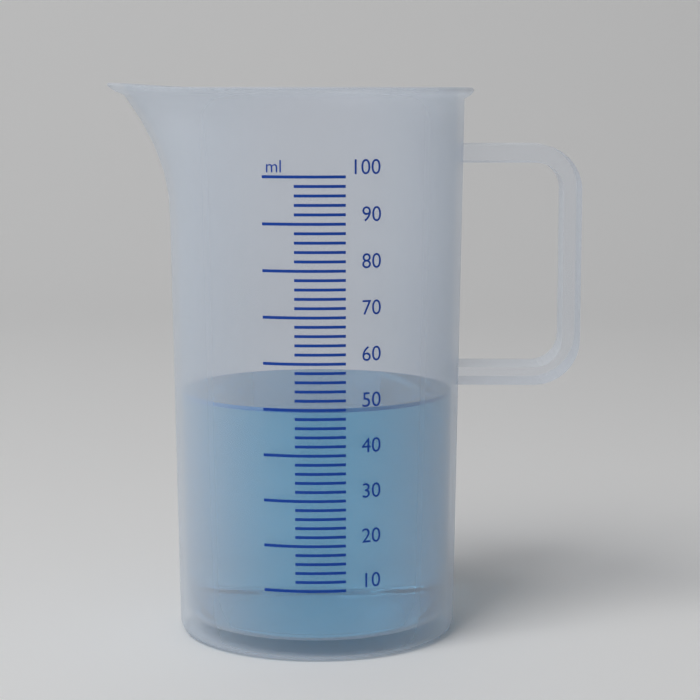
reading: 50 ml
